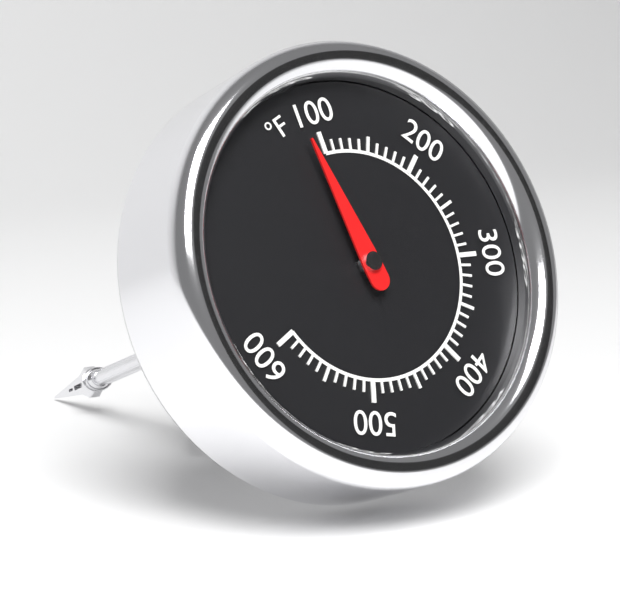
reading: 85 °F
